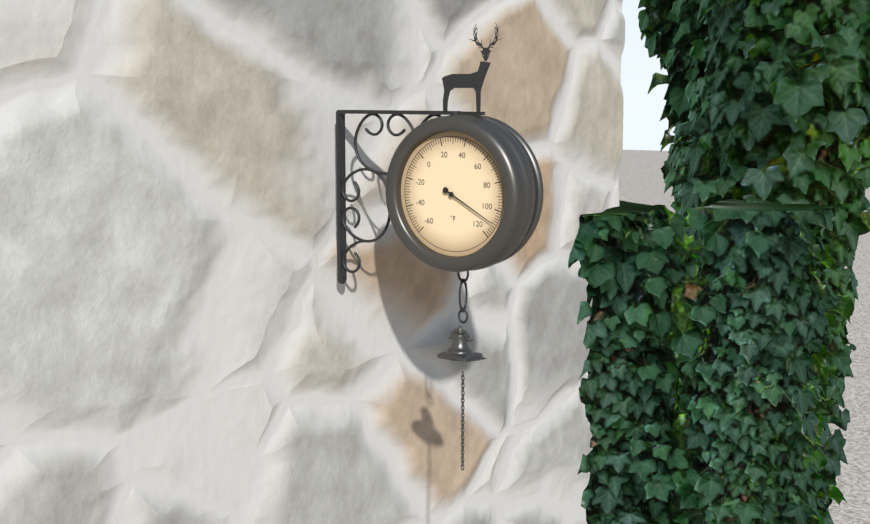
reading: 110 °F
